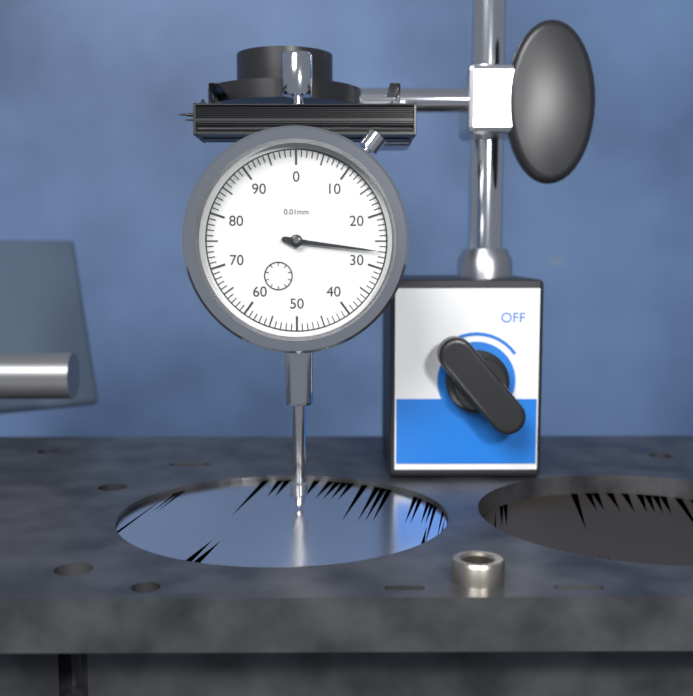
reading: 27 0.01mm
